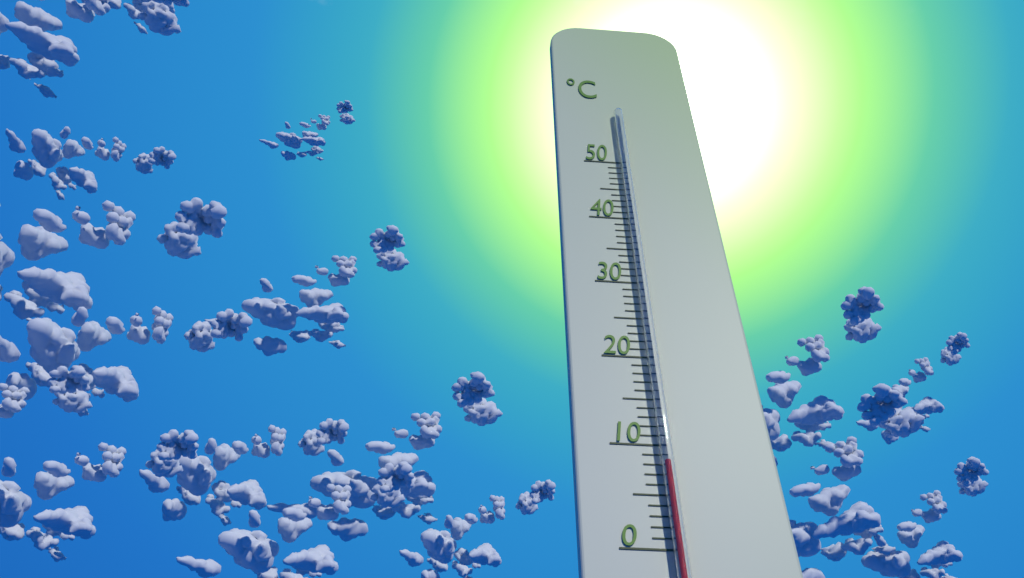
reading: 8 °C
